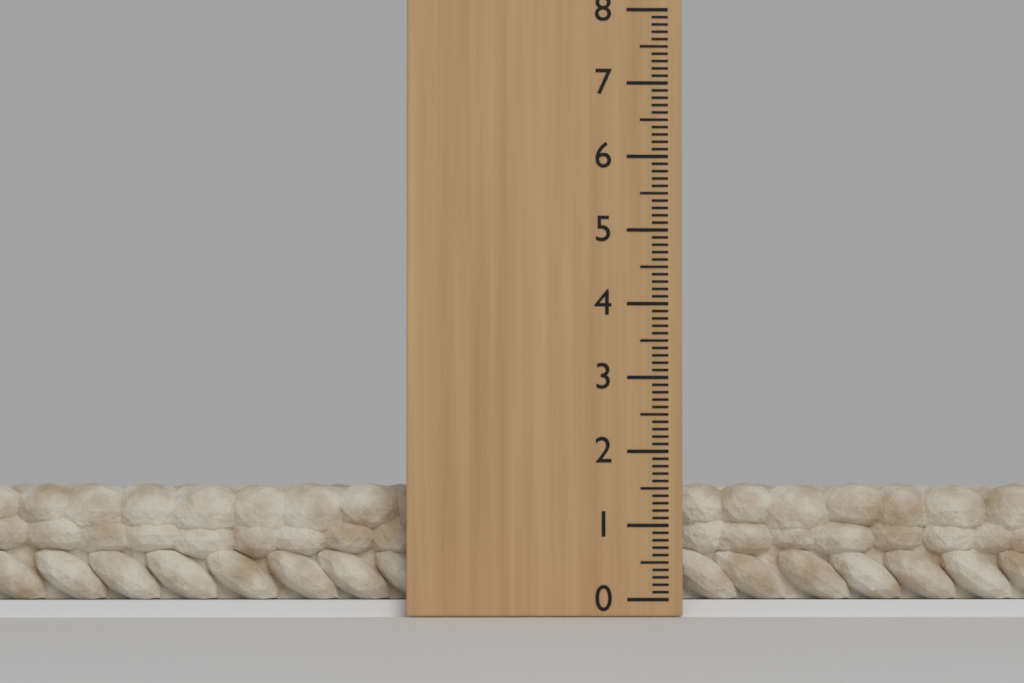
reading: 1.6 (no unit)
